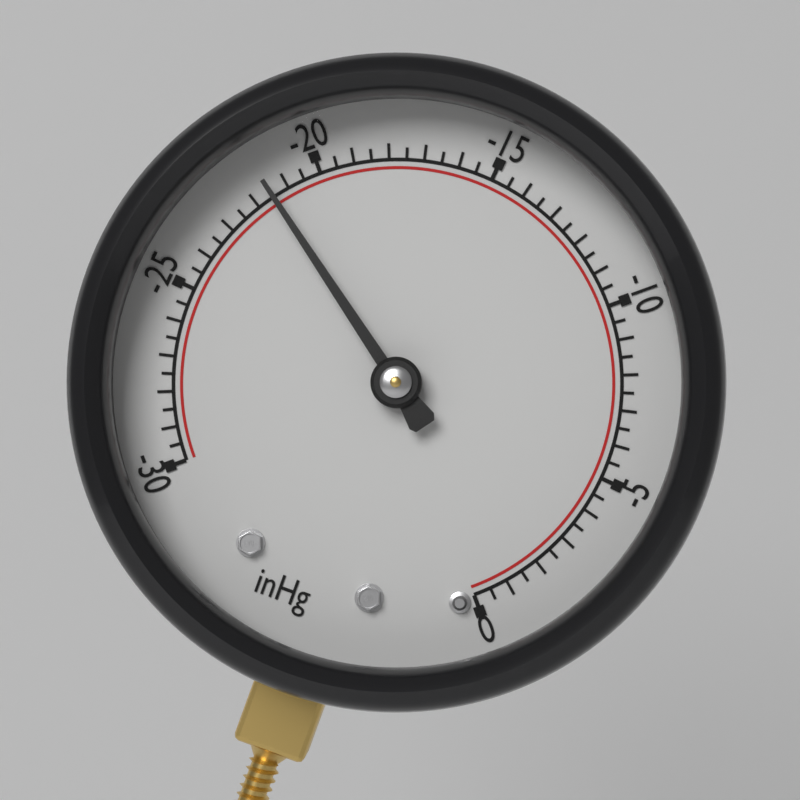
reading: -21.5 inHg
